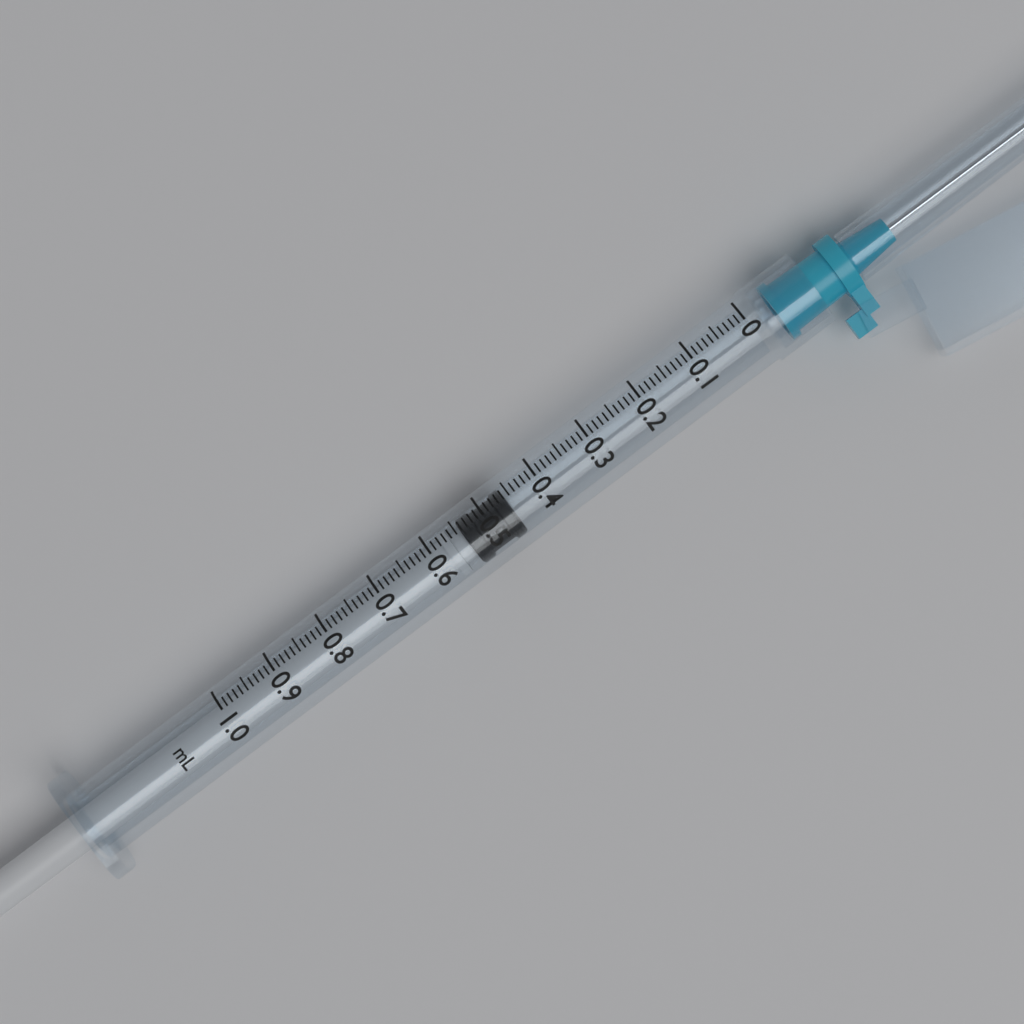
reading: 0.46 ml
